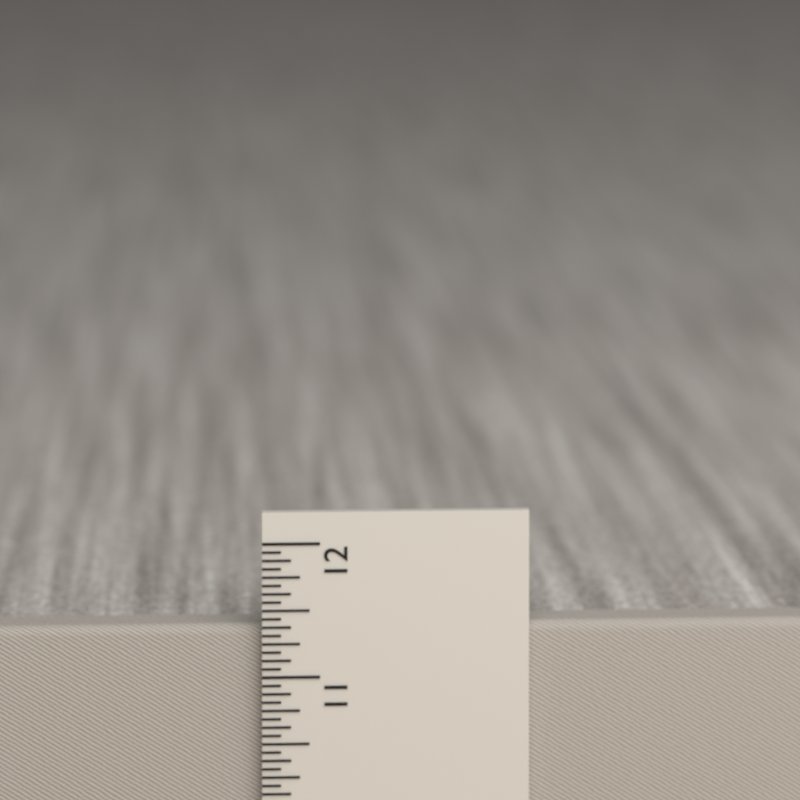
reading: 11.3750 in
